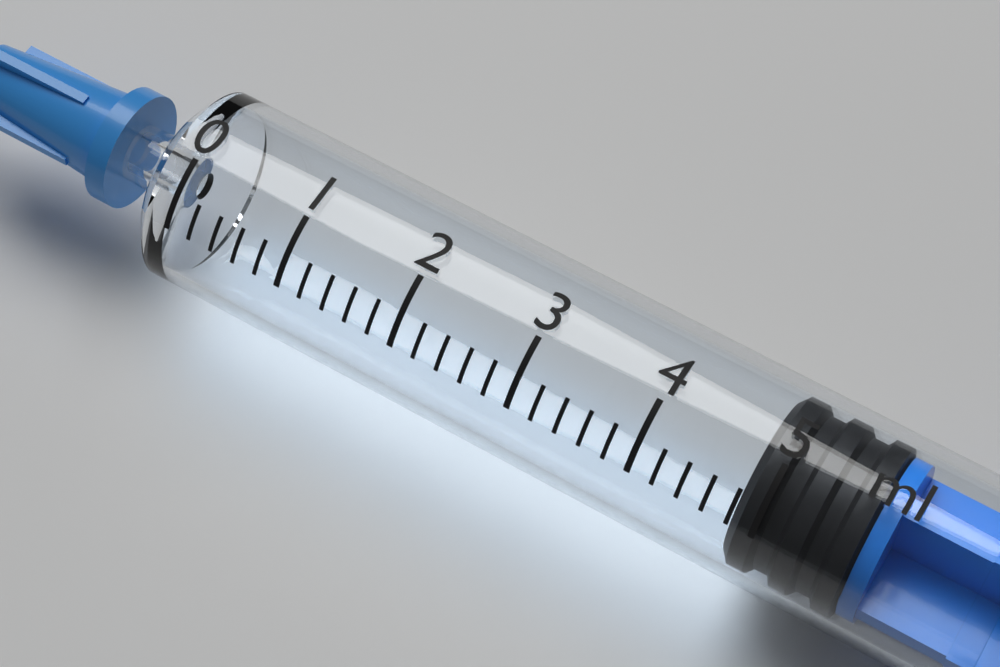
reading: 4.8 ml
